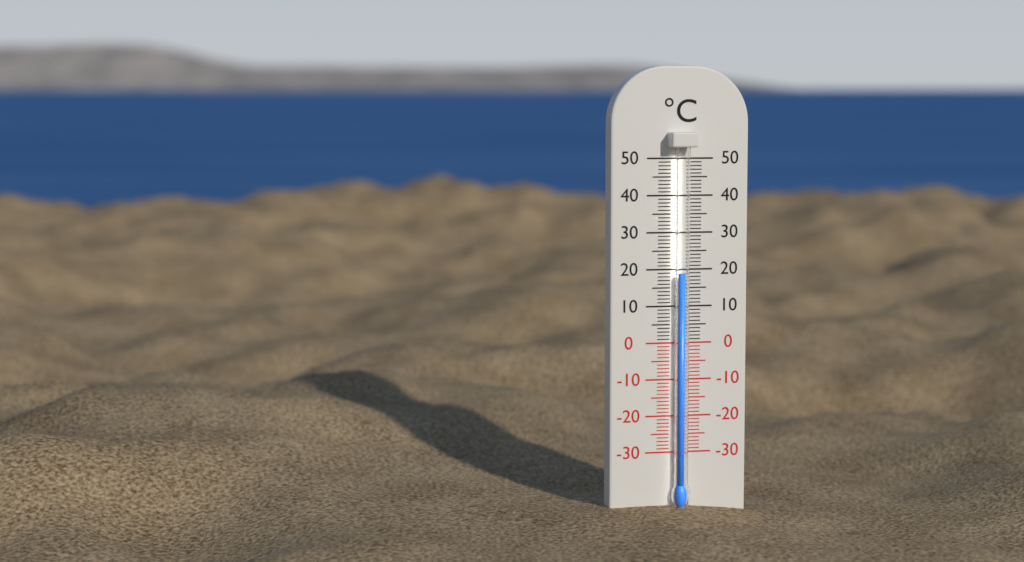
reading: 19 °C
